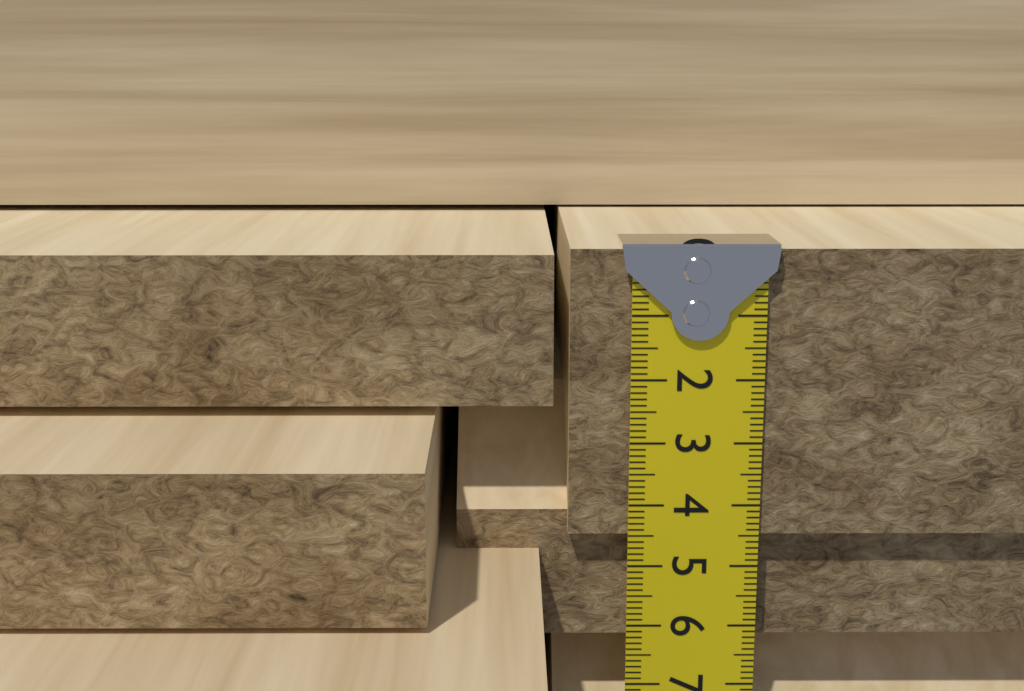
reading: 4.5 cm
